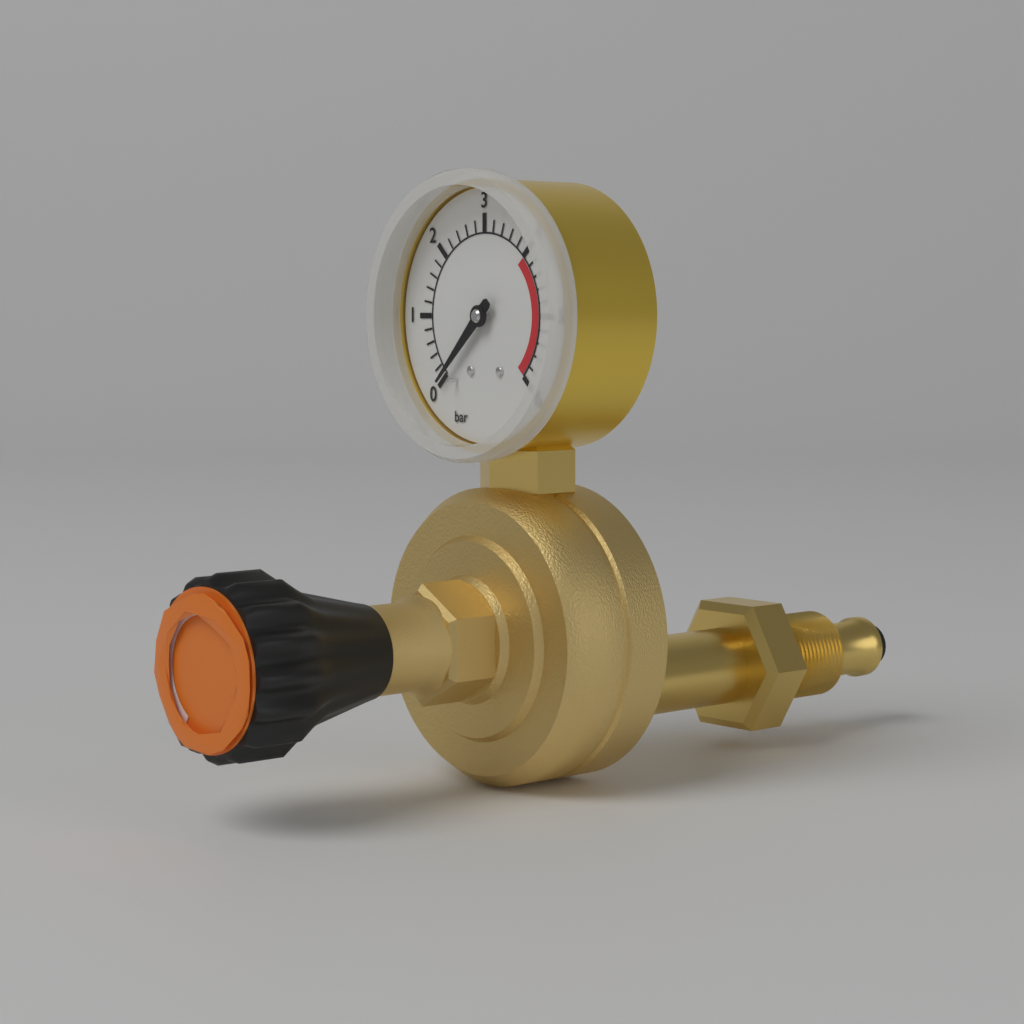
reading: 0.0 bar
